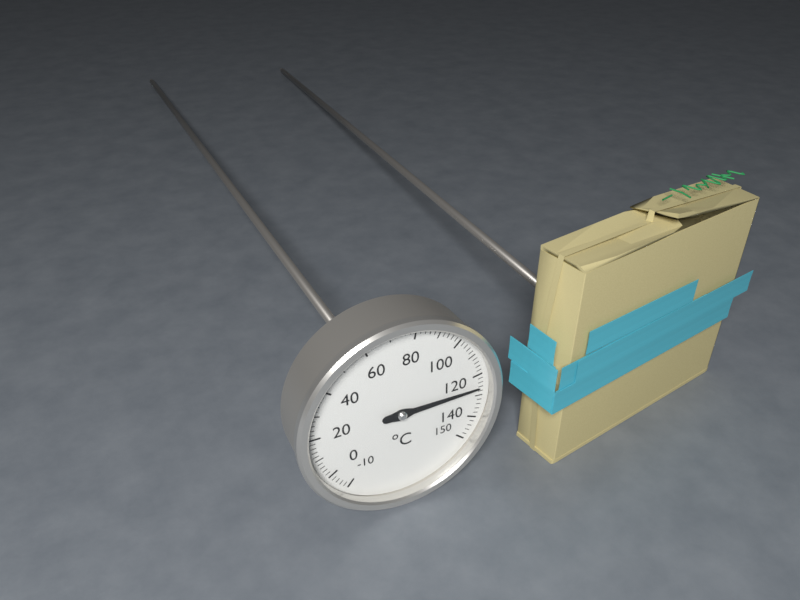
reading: 126 °C
